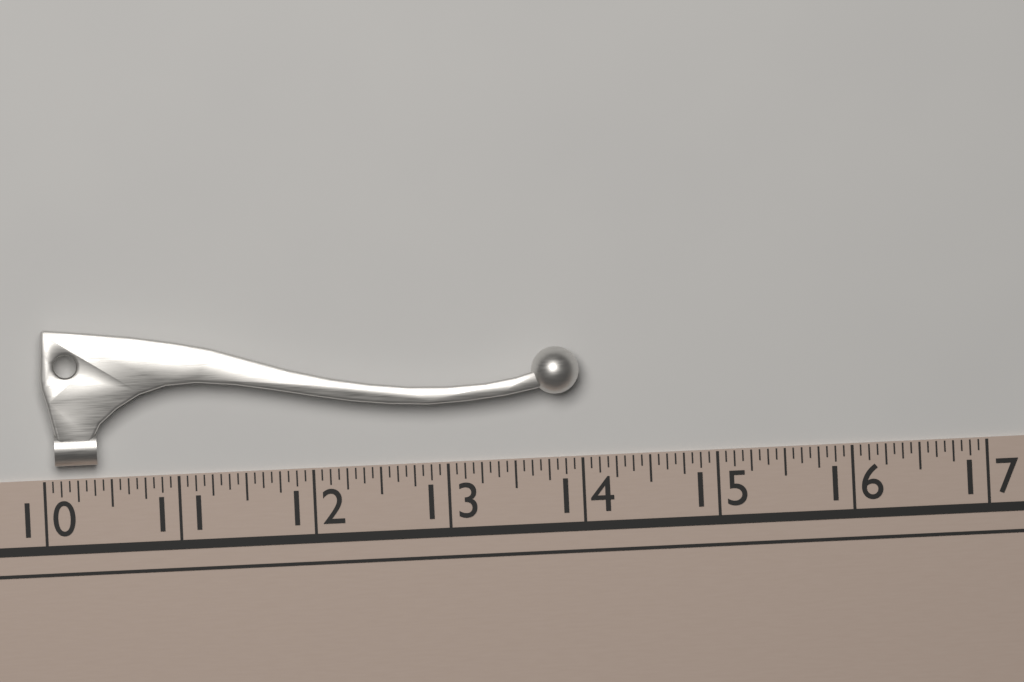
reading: 14.0000 (no unit)
